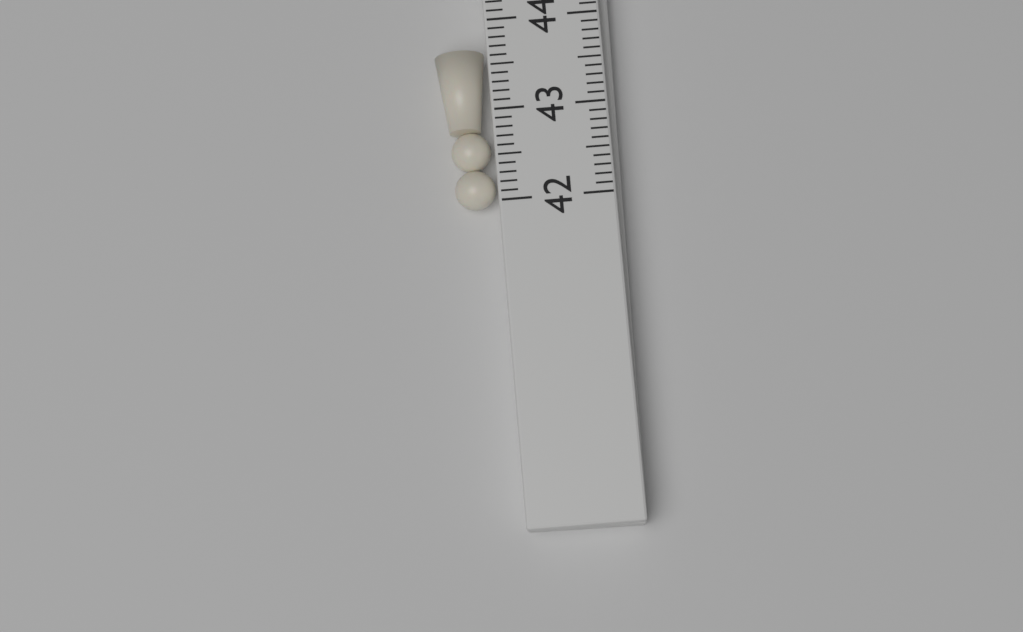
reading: 43.7 (no unit)
